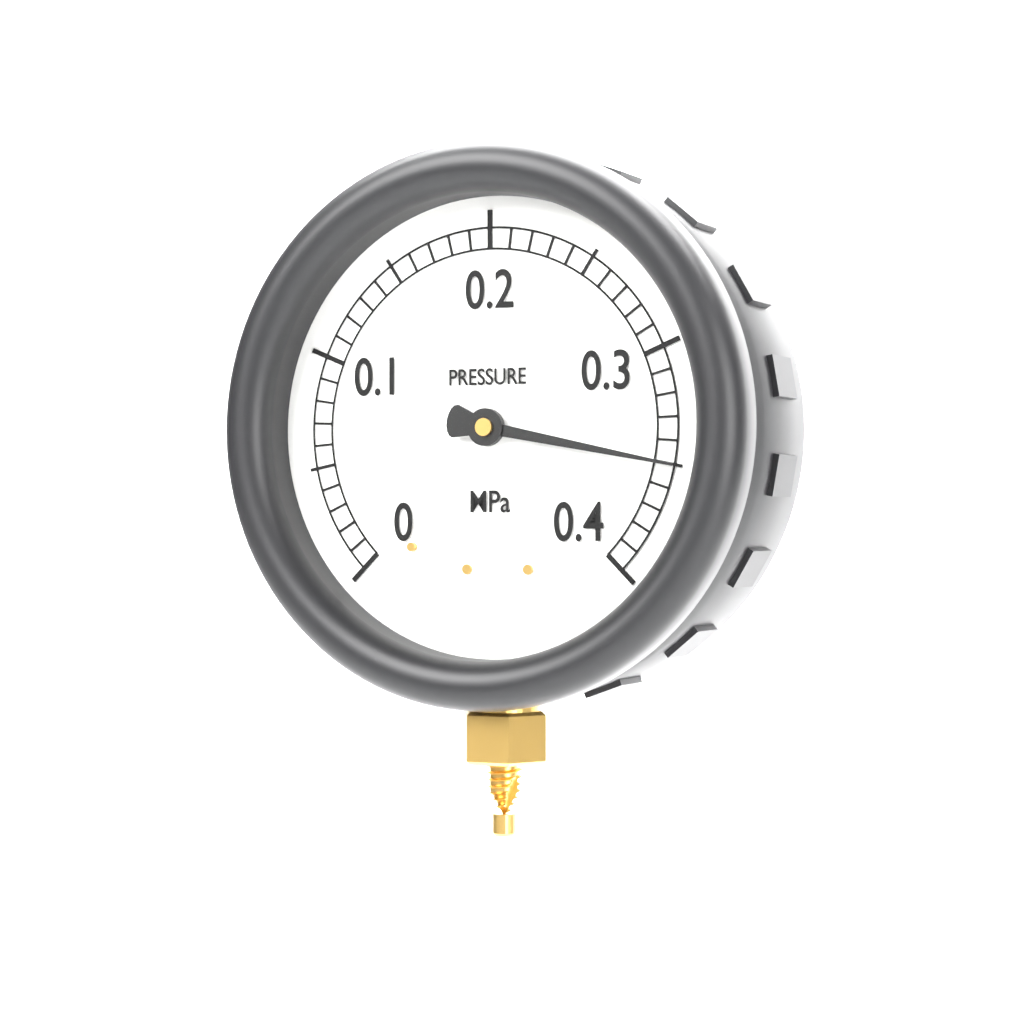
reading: 0.35 MPa
